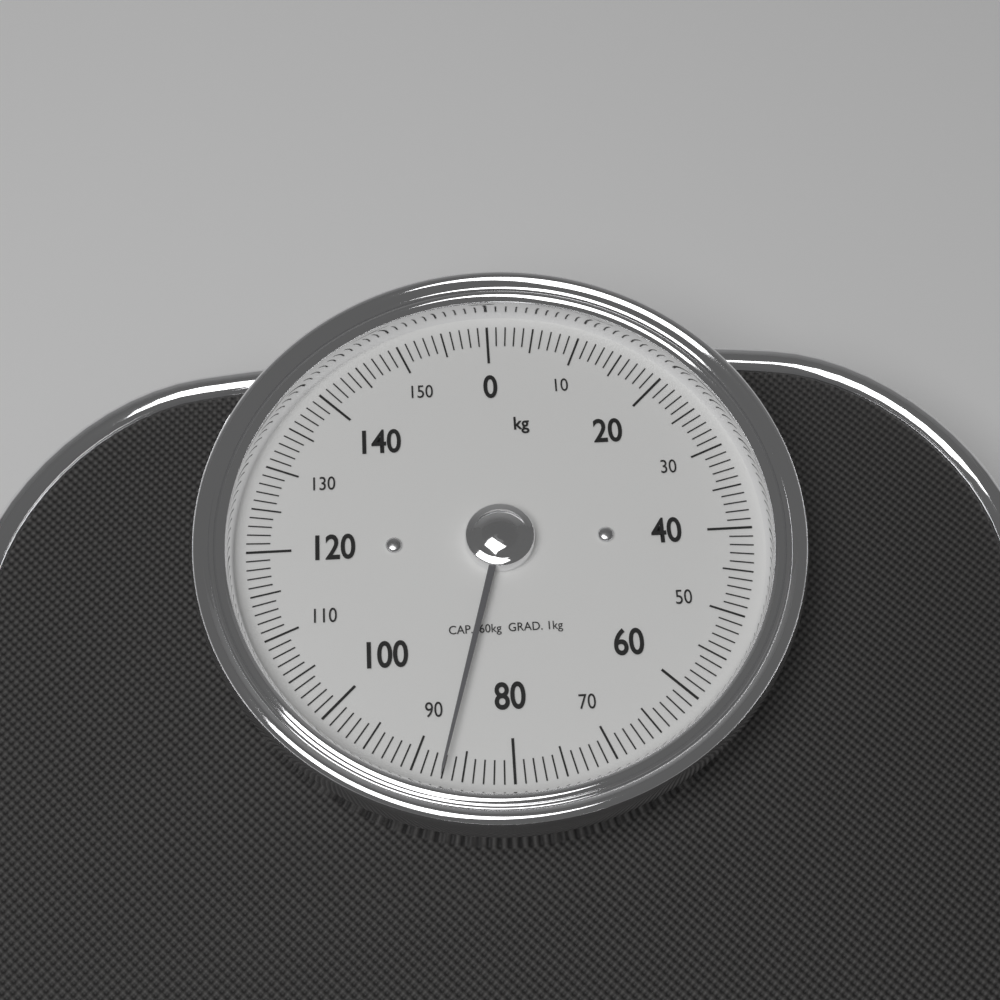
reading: 87 kg
